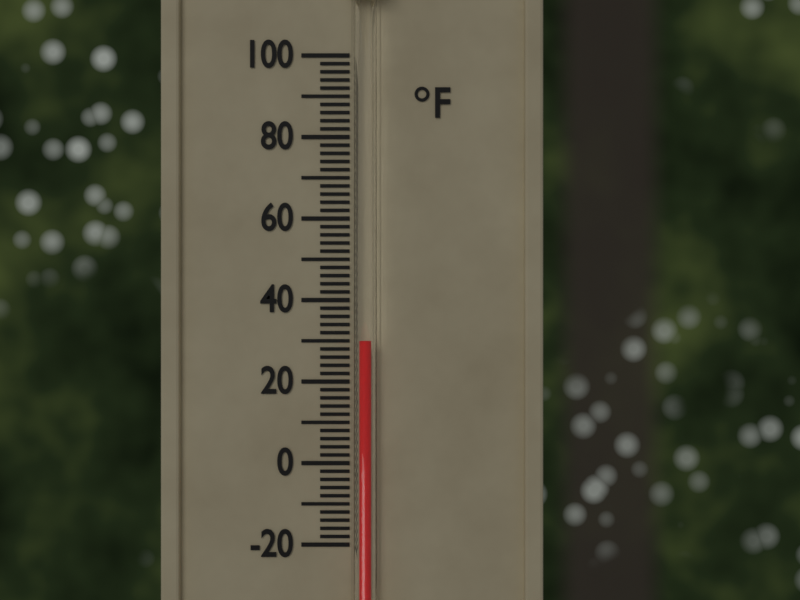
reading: 30 °F
